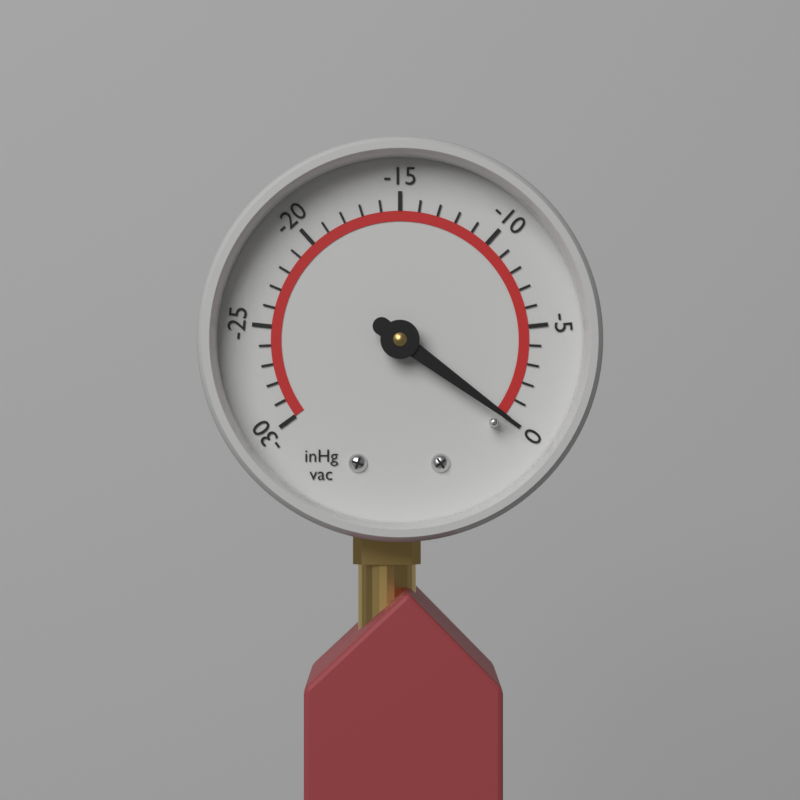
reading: 0 inHg
